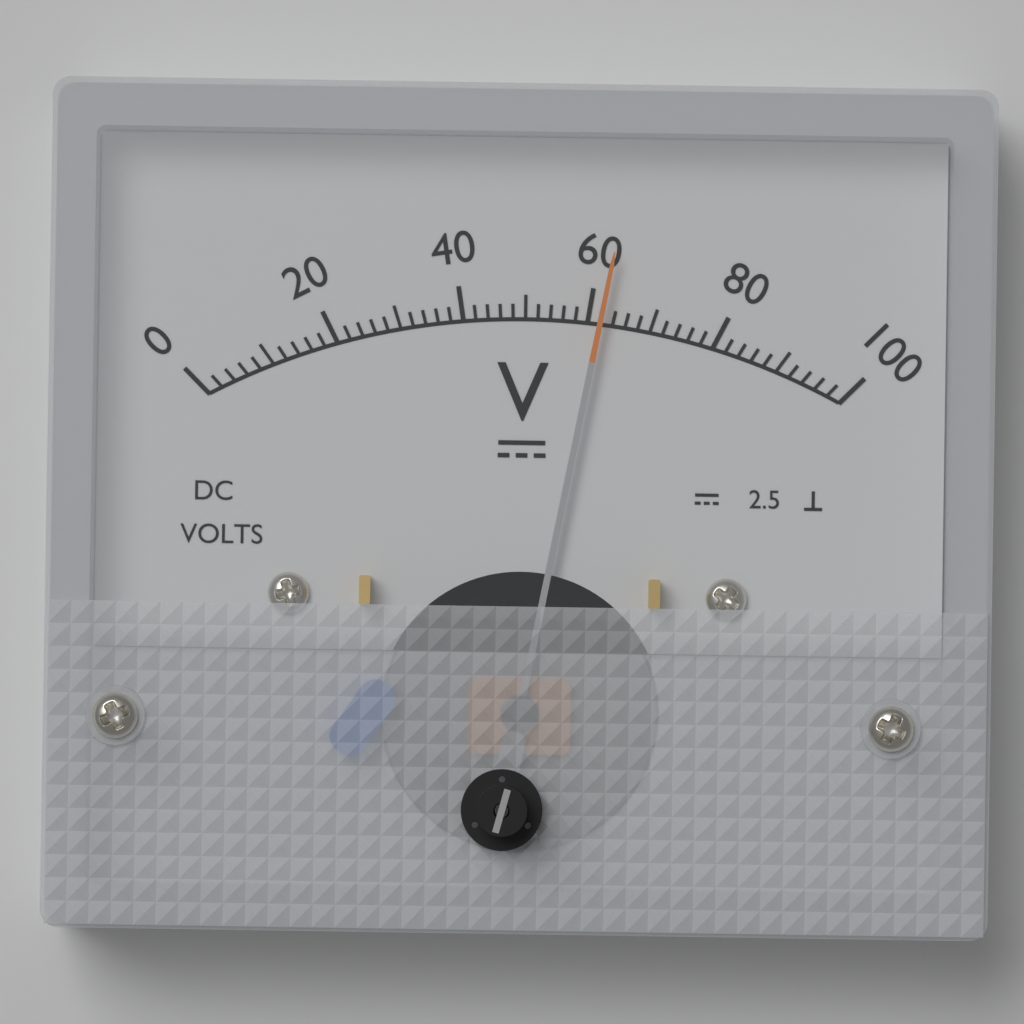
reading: 62 V
